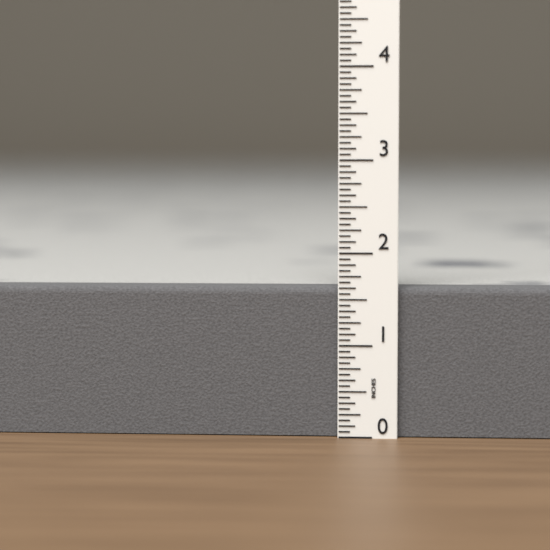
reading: 1.6250 in
